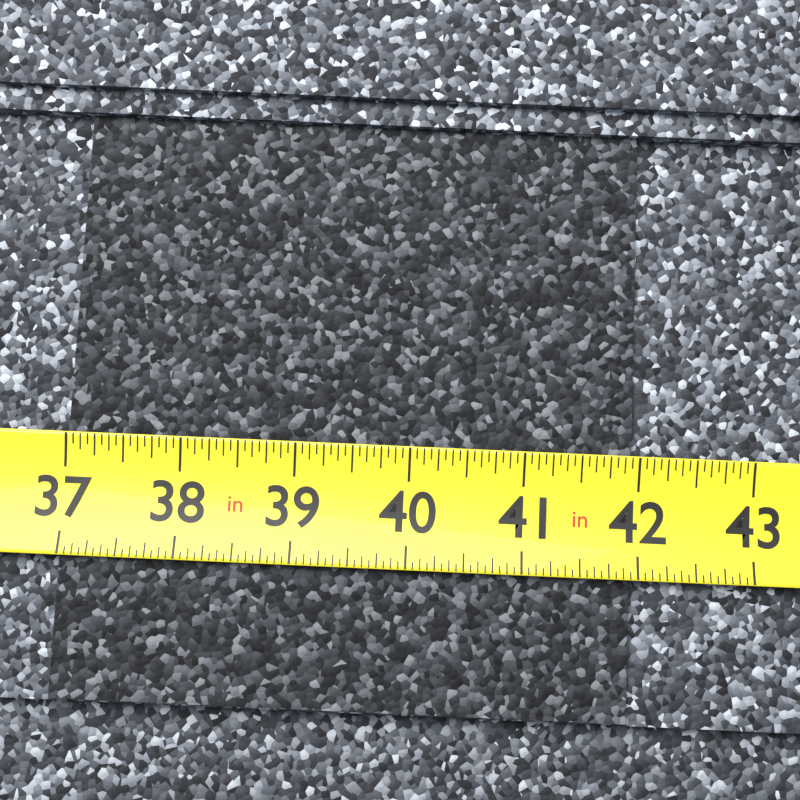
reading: 41.9375 in
